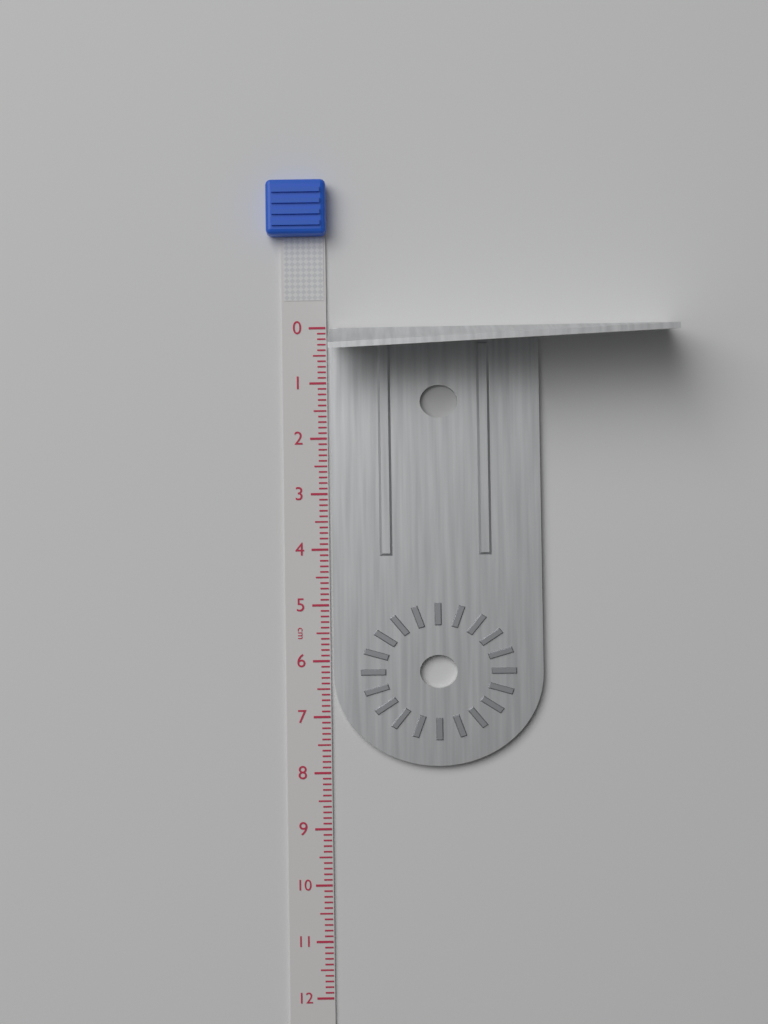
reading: 7.9 cm
